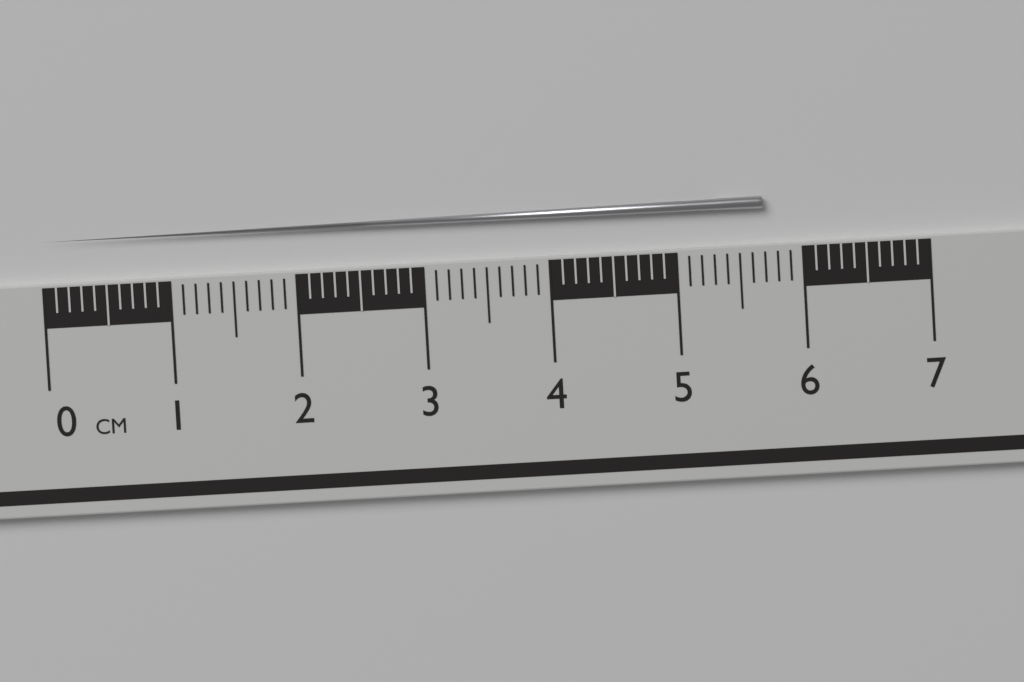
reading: 5.7 cm
